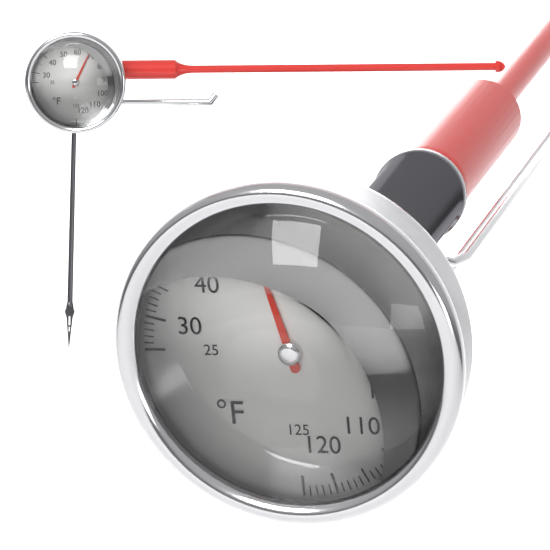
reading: 53 °F
